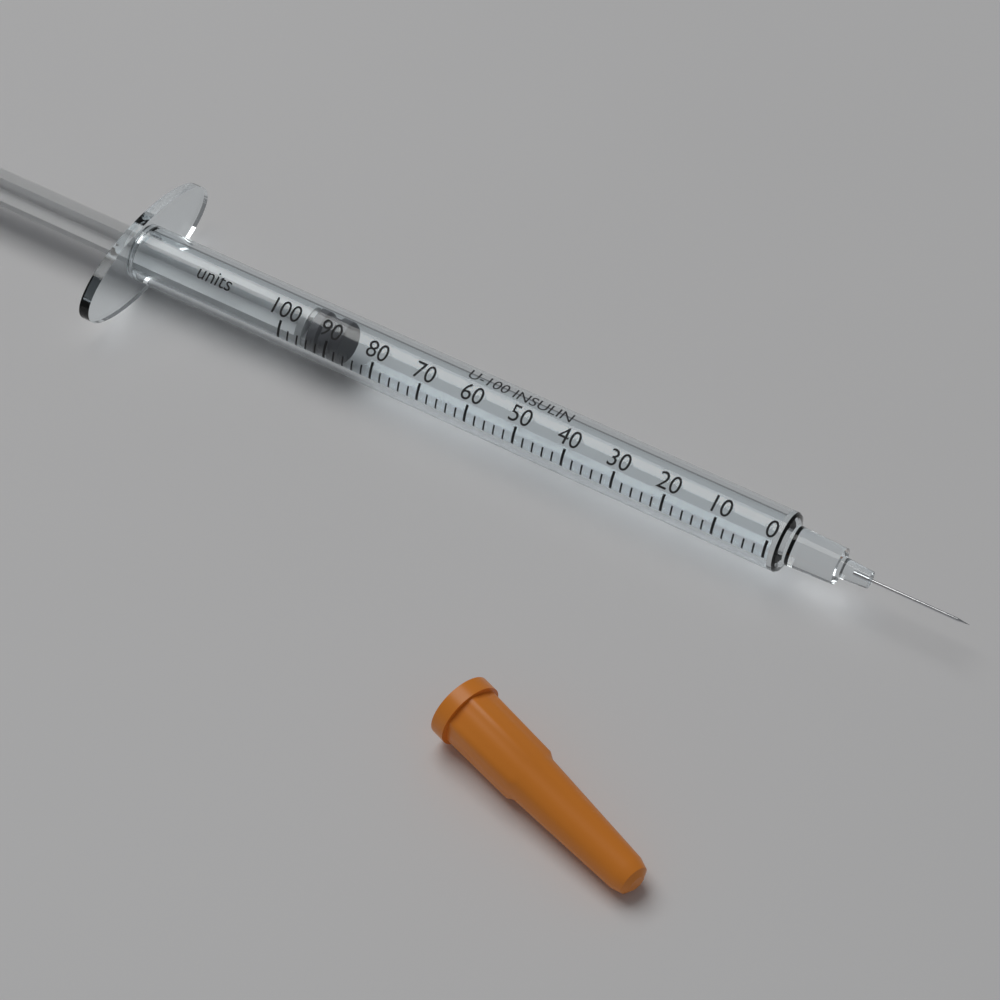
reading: 88 units
